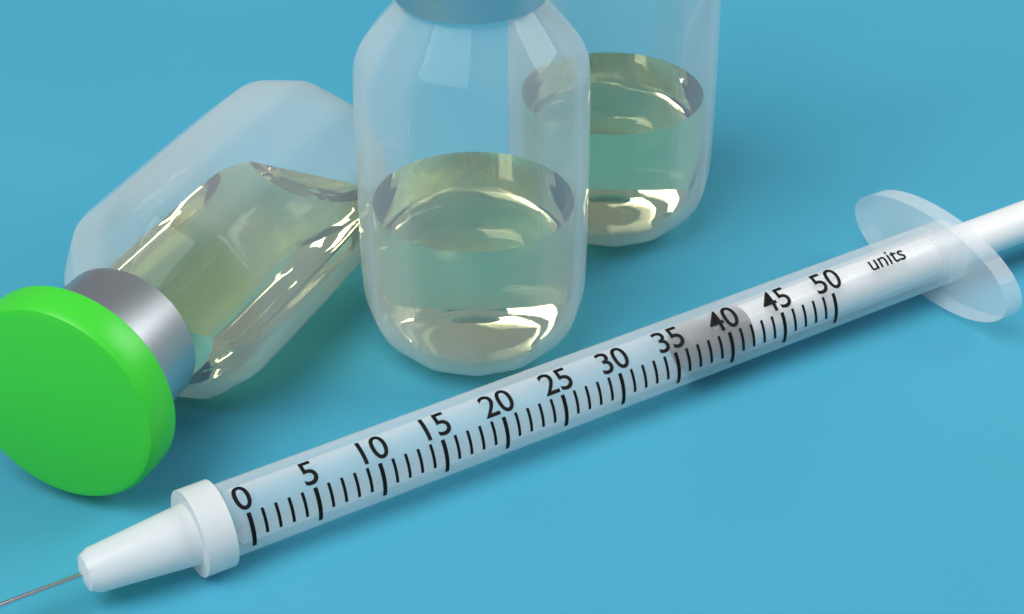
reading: 37 units
